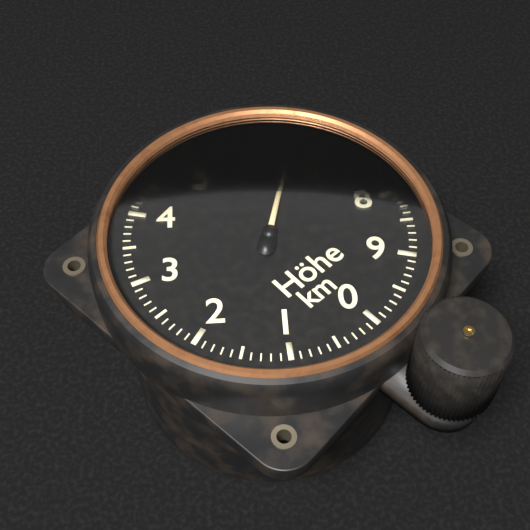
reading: 6.5 km
